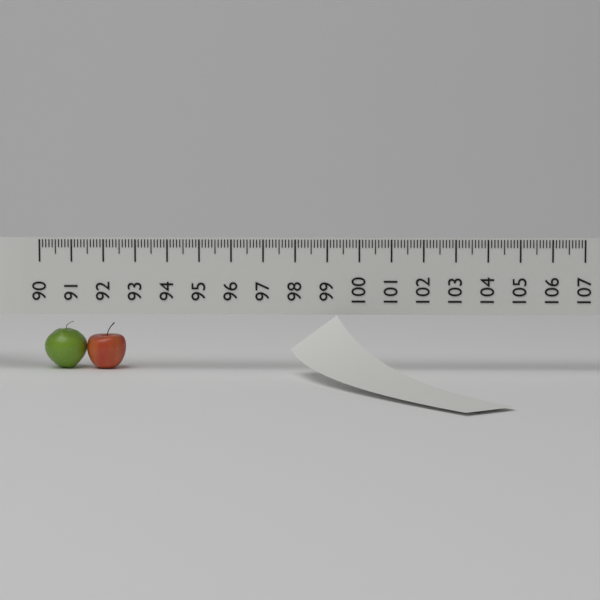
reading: 92.6 (no unit)
